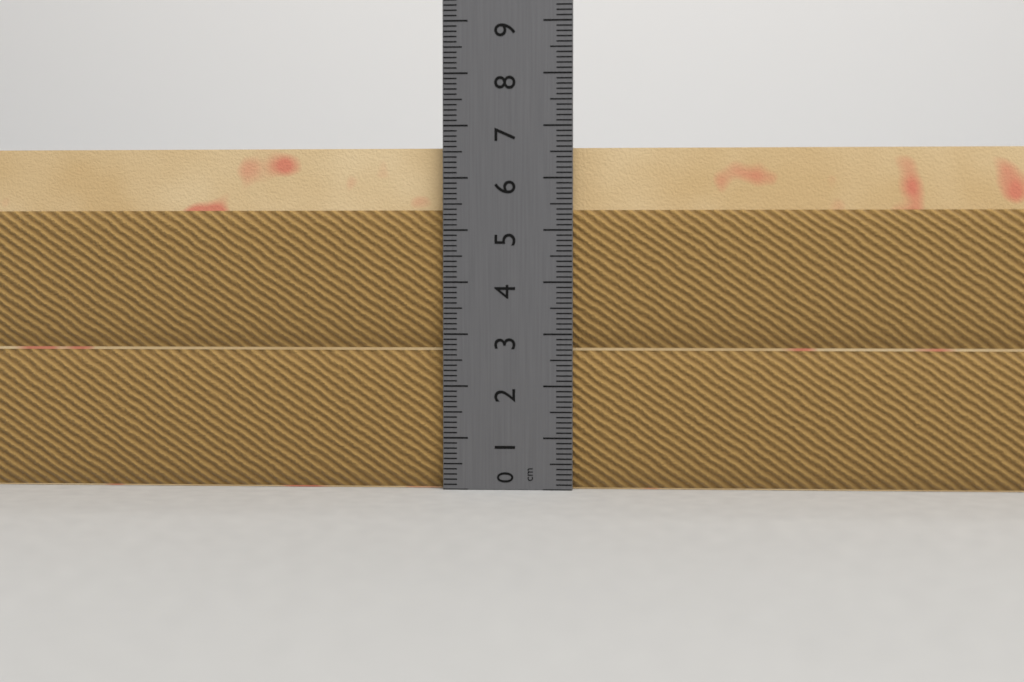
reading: 6.6 cm
